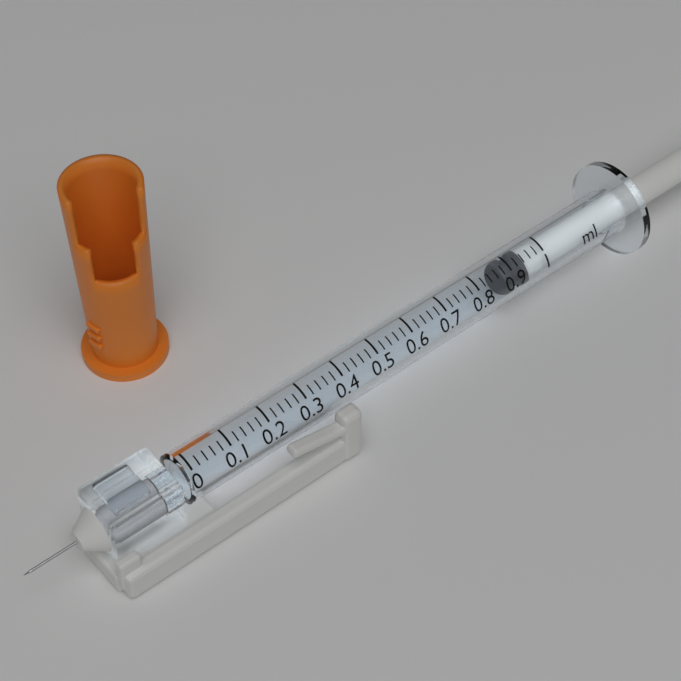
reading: 0.88 ml
